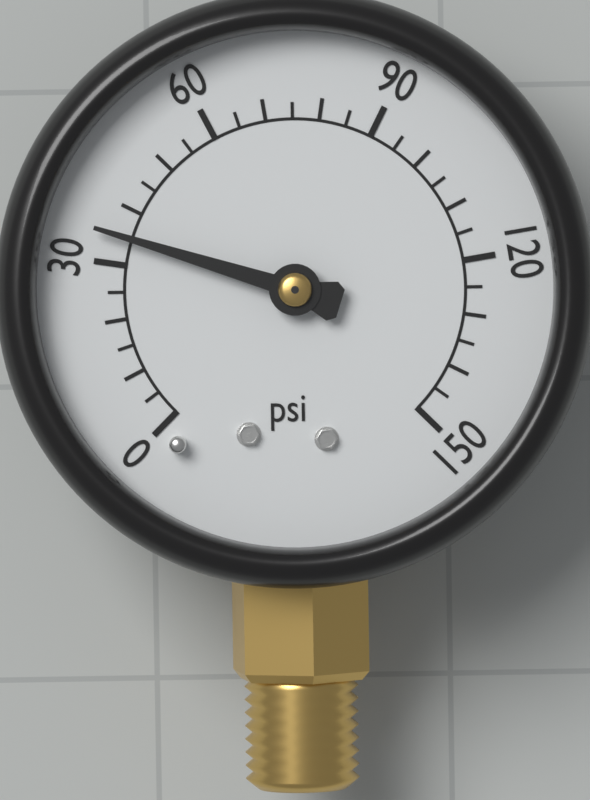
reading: 35 psi
